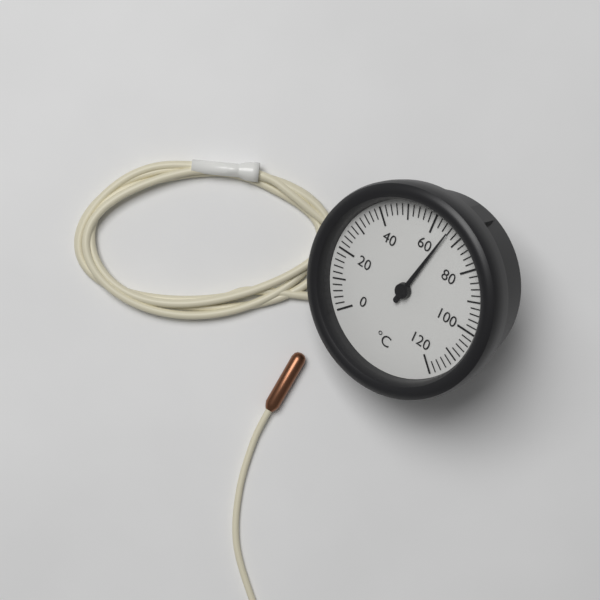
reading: 66 °C
